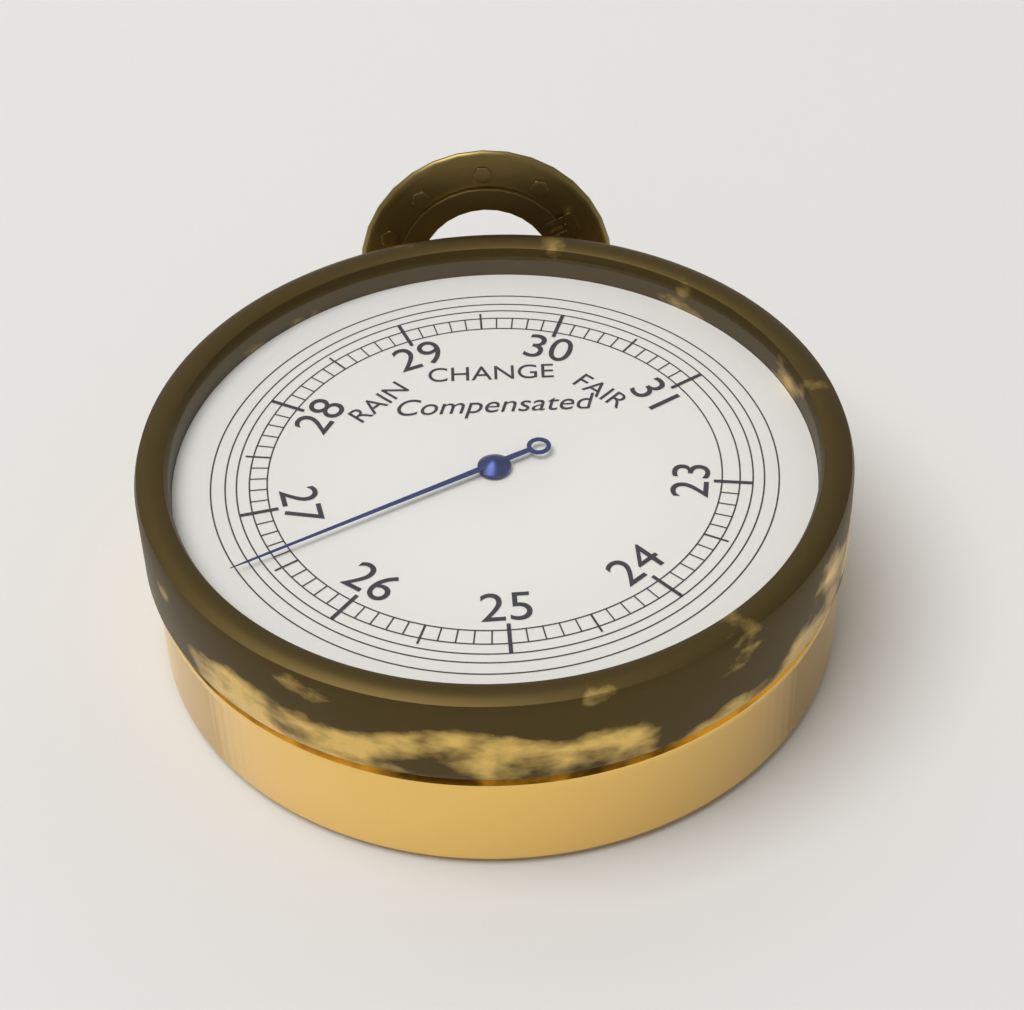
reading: 26.6 inHg
